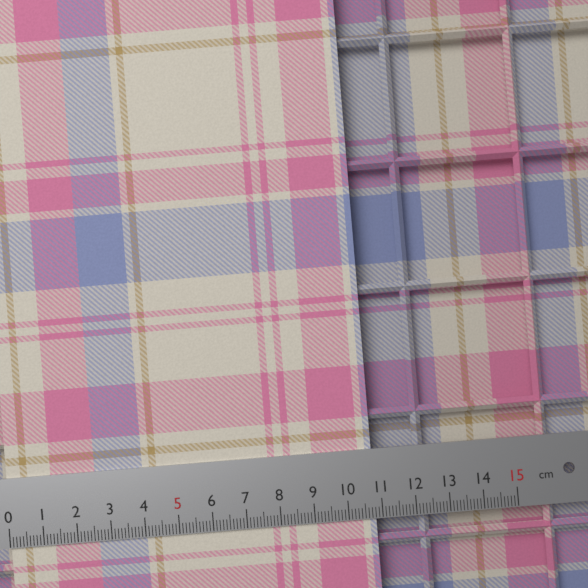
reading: 10.8 cm
